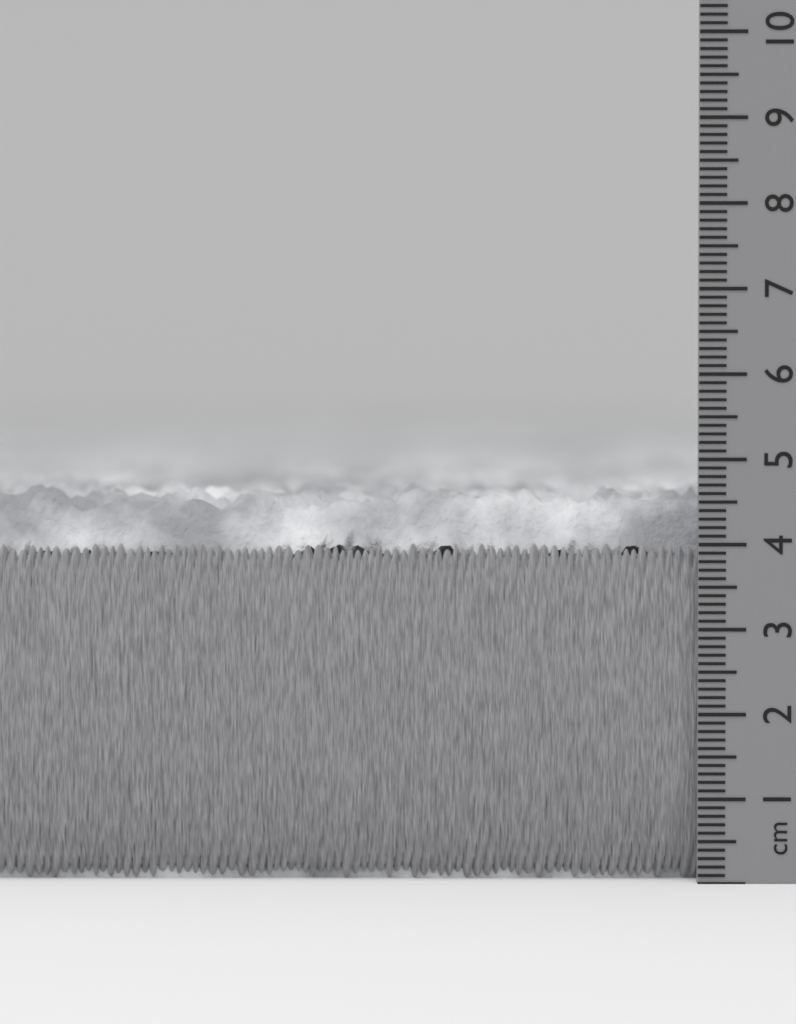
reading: 4.7 cm
